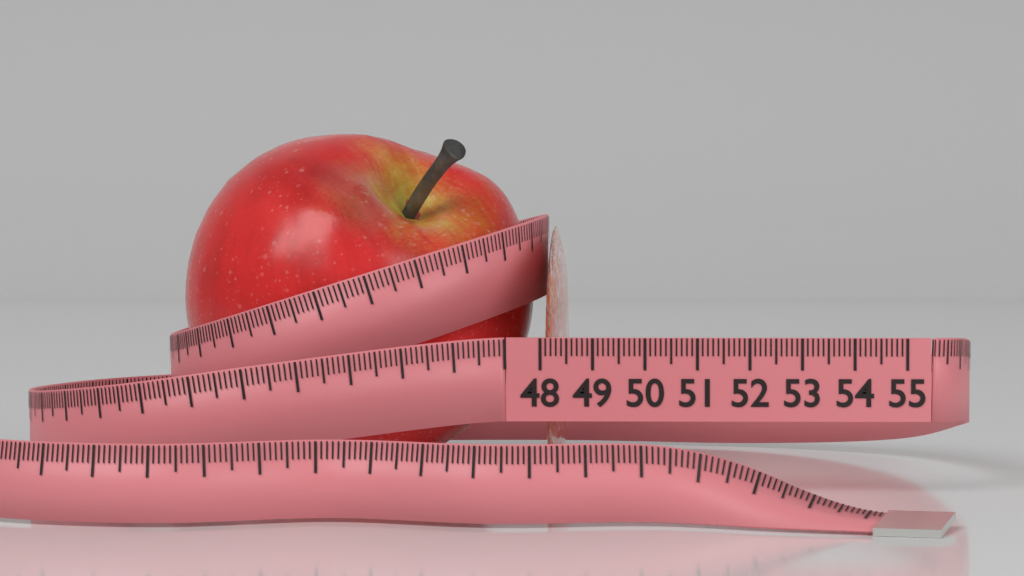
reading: 48.3 (no unit)
